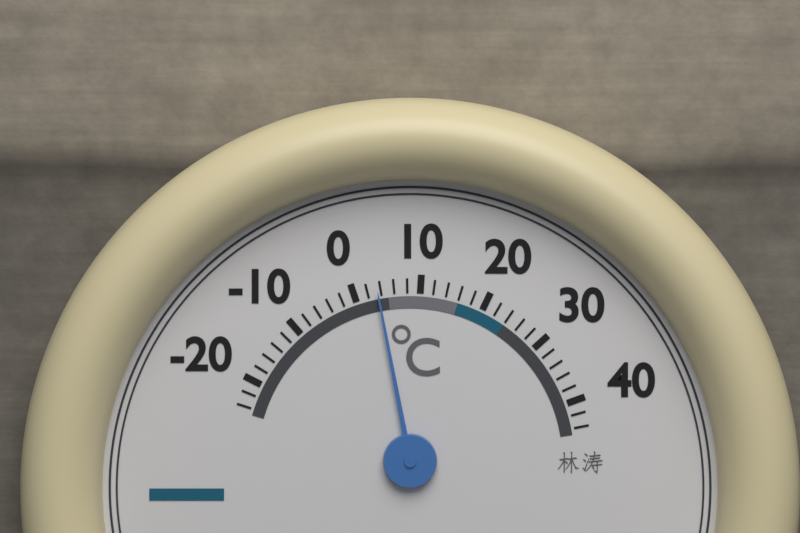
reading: 3.5 °C
